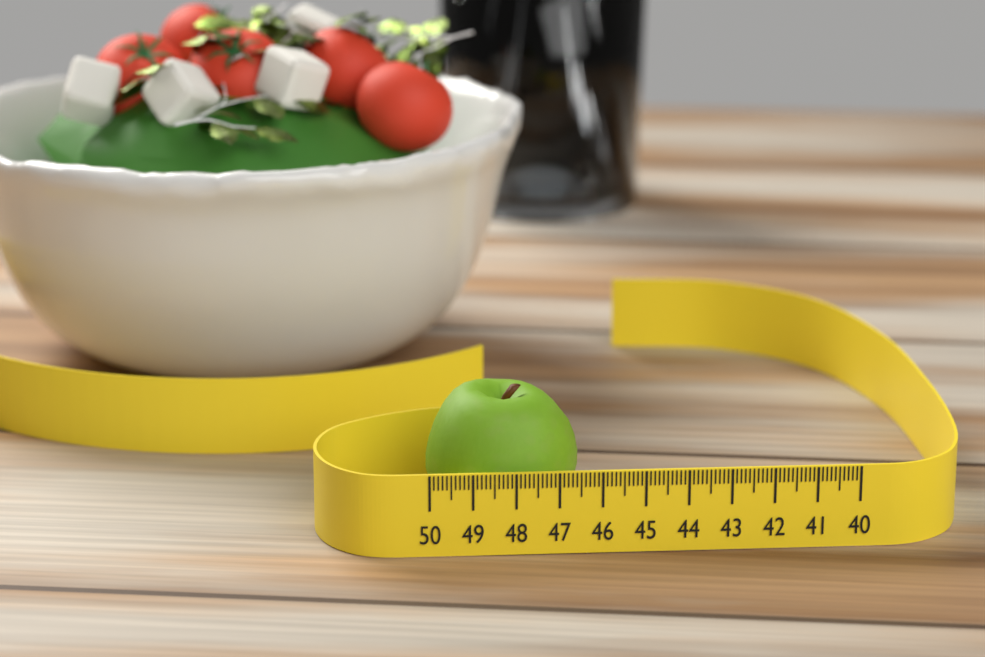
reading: 46.4 (no unit)
